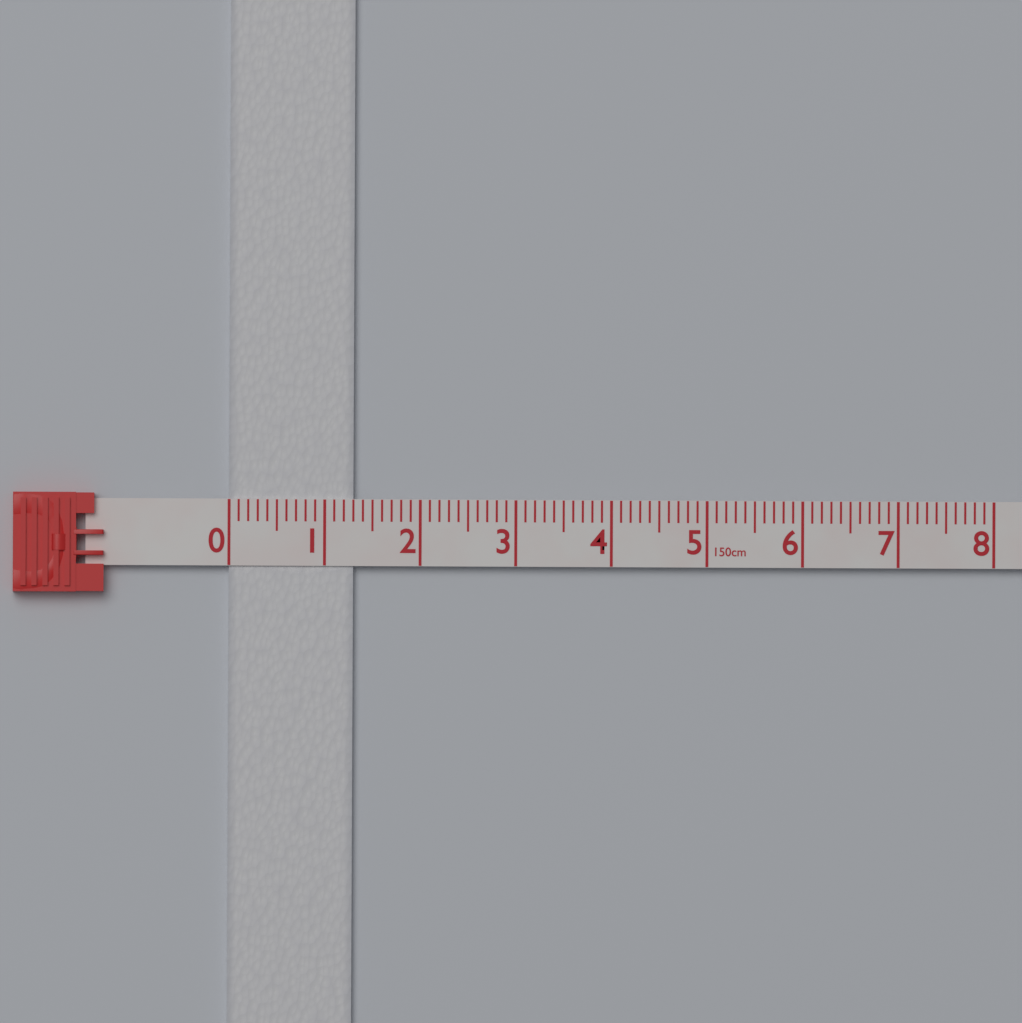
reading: 1.3 cm
